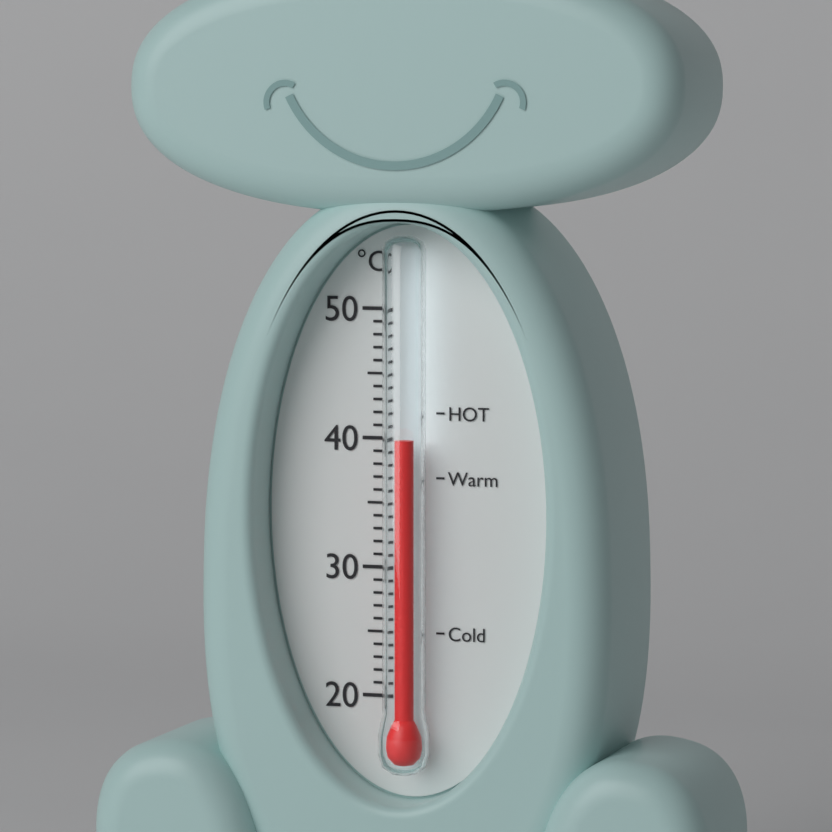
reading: 40 °C
